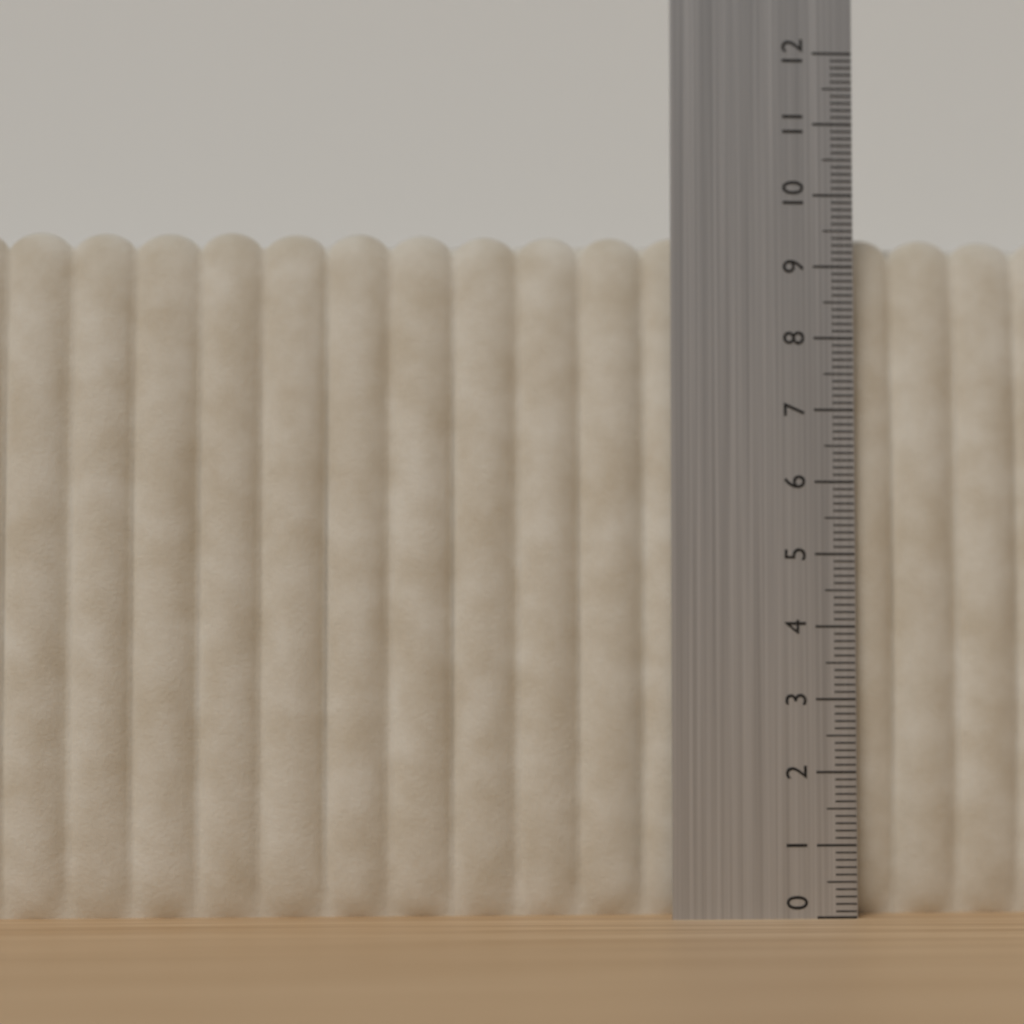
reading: 9.5 (no unit)
